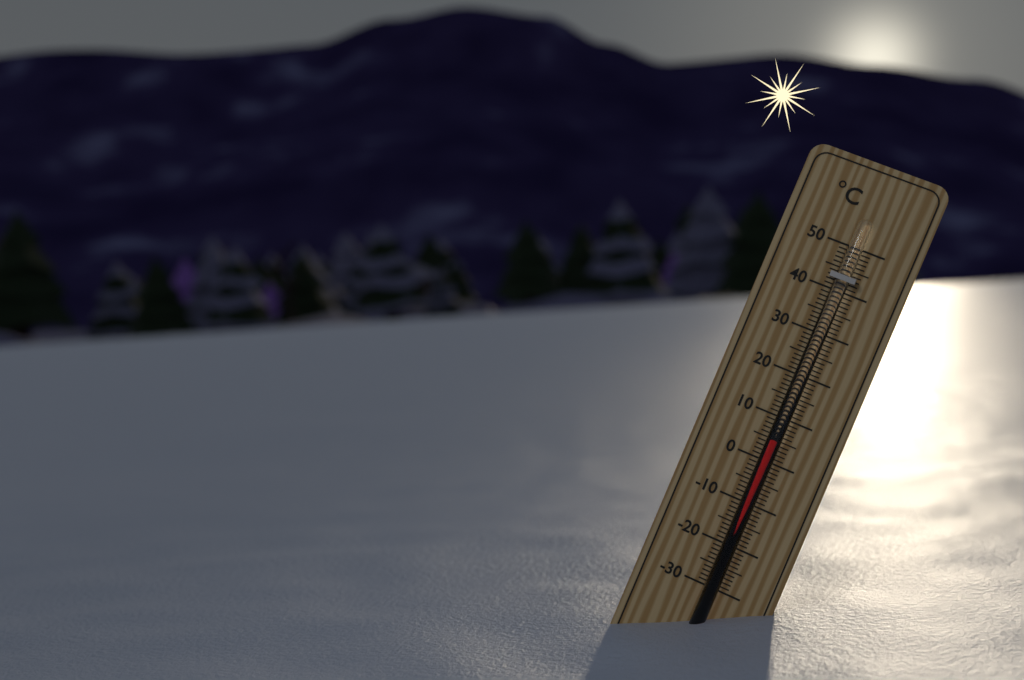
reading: 5 °C
